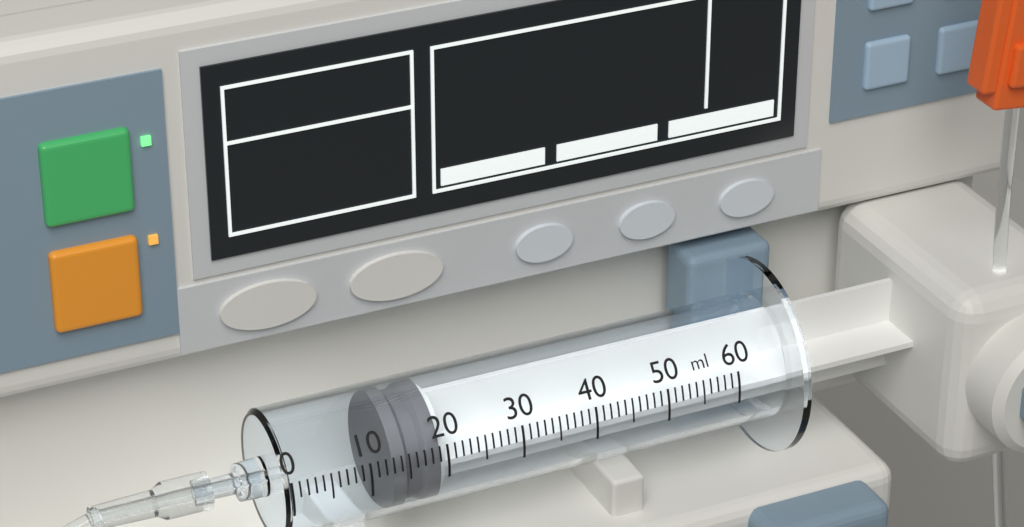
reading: 13 ml
